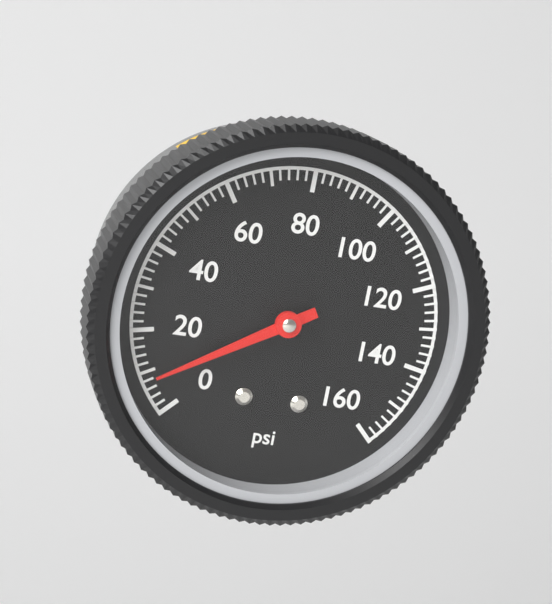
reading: 8 psi
